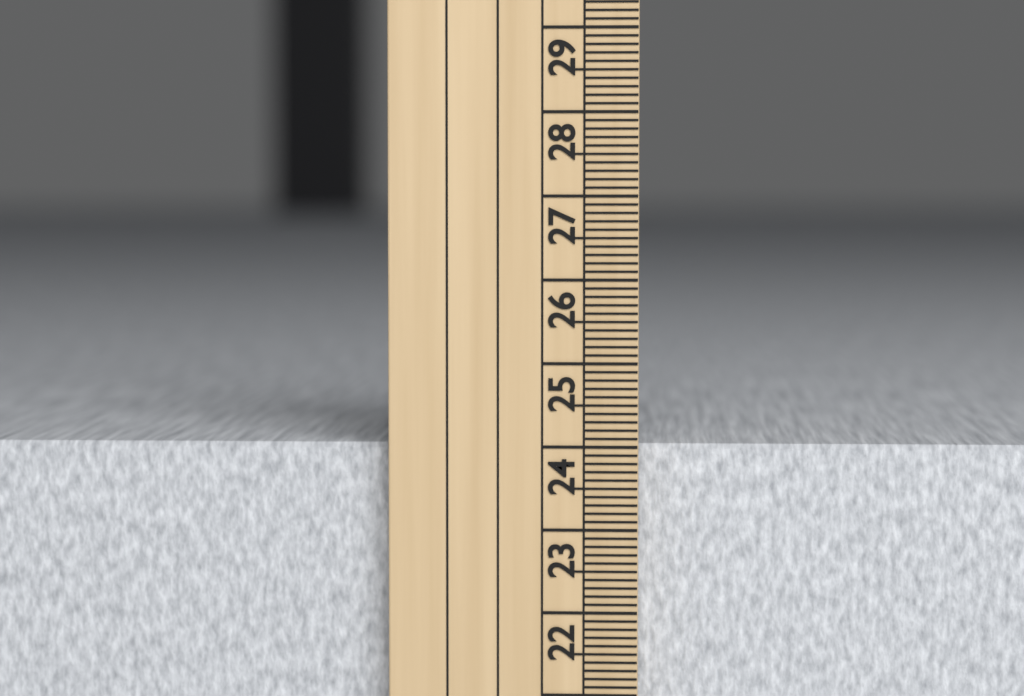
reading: 24.0 cm
